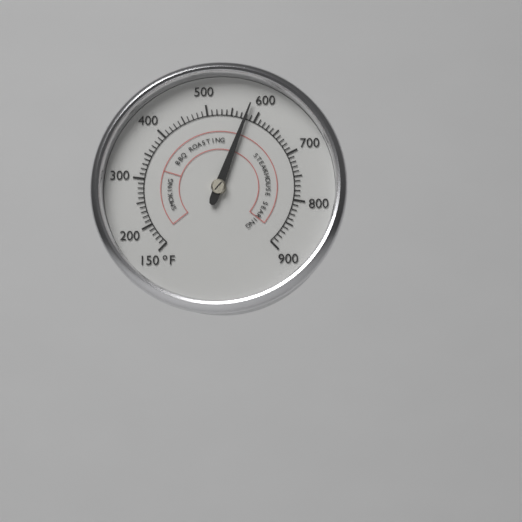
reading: 580 °F
